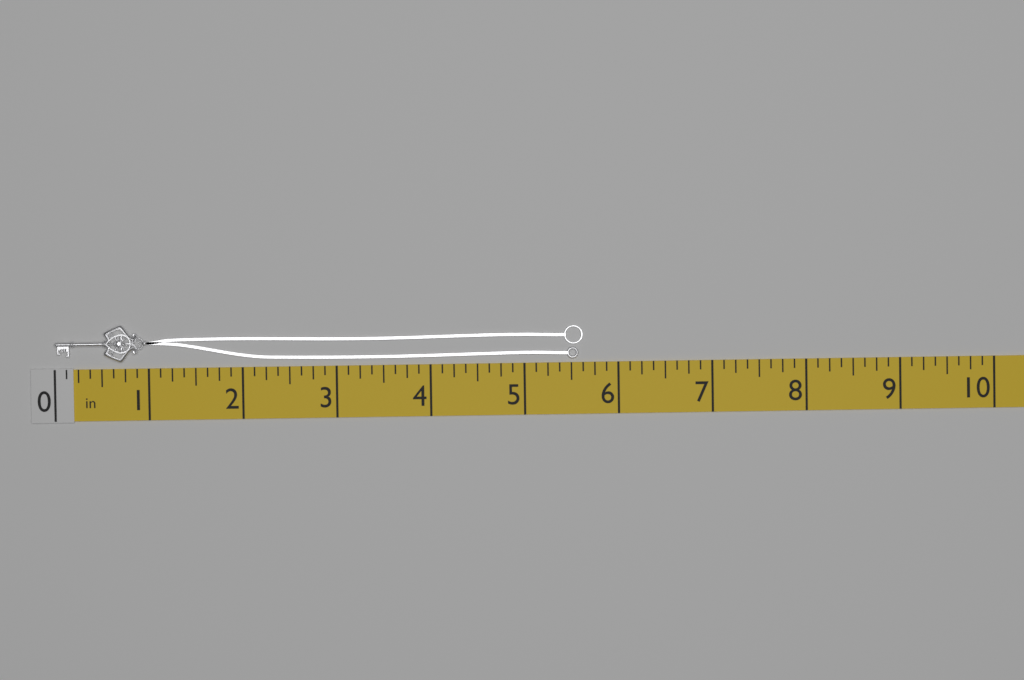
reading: 5.625 in
